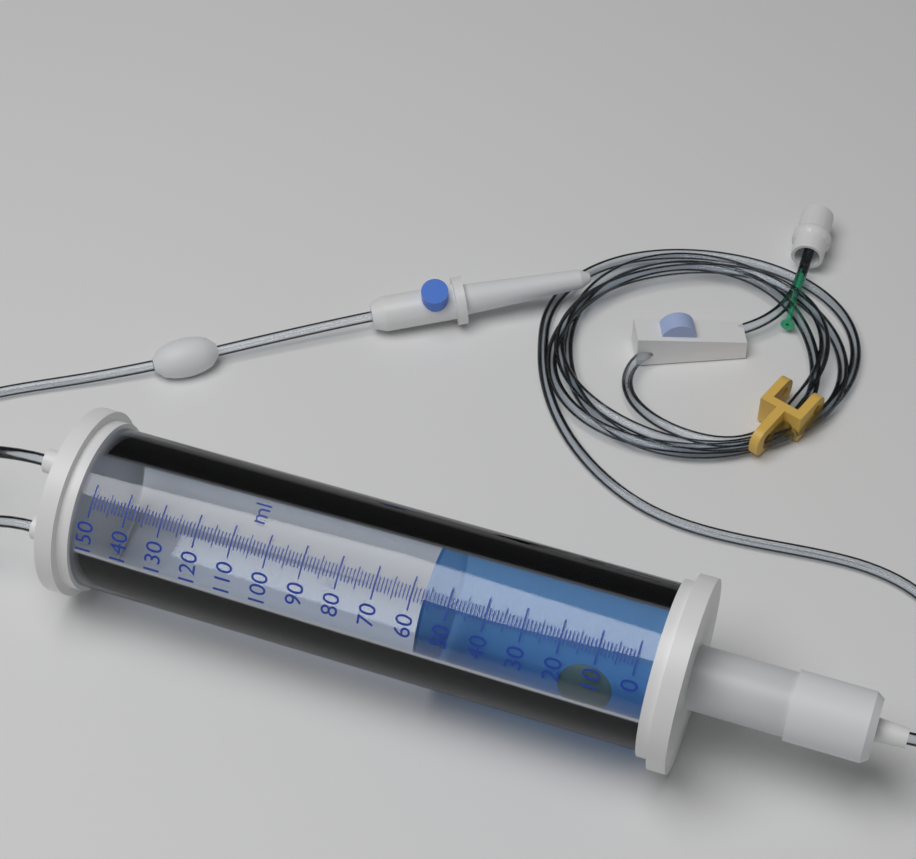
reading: 57 ml
